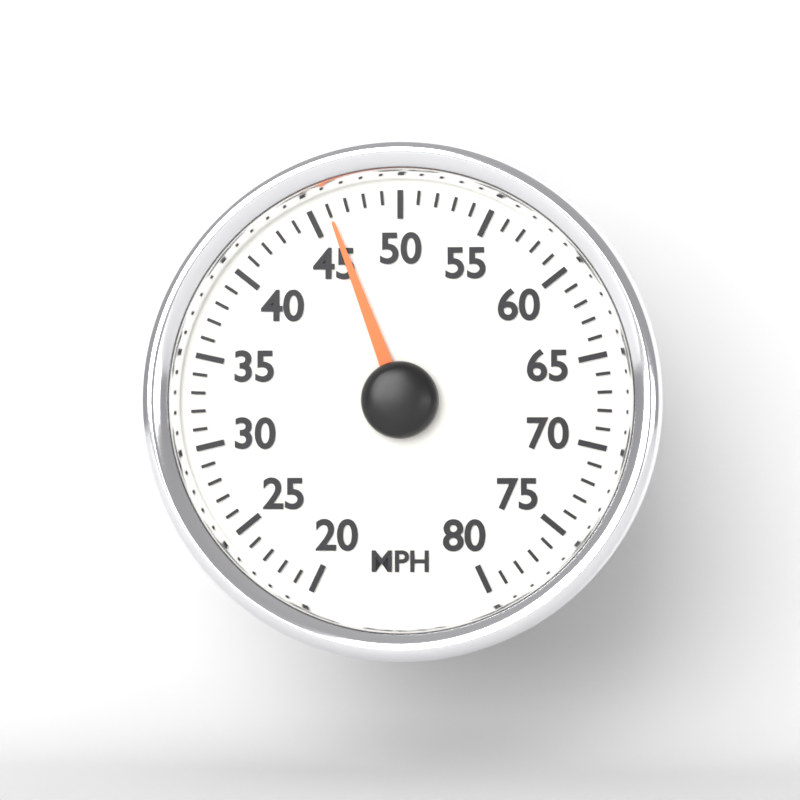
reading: 46 MPH
